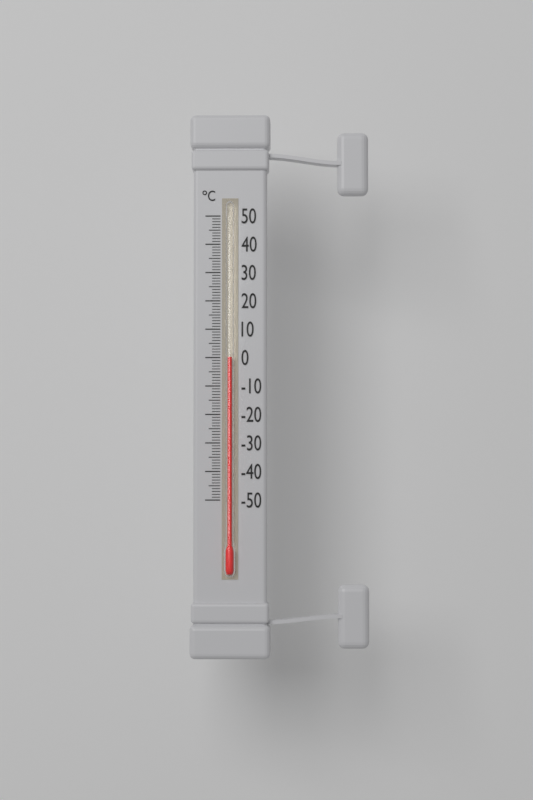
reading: 0 °C
